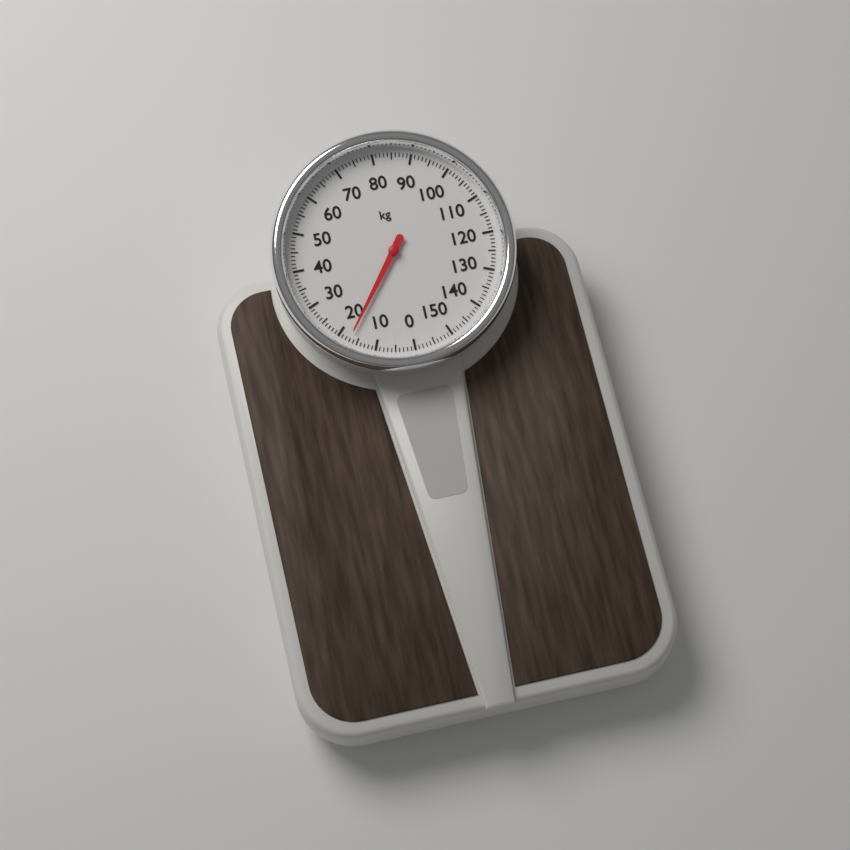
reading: 17 kg
